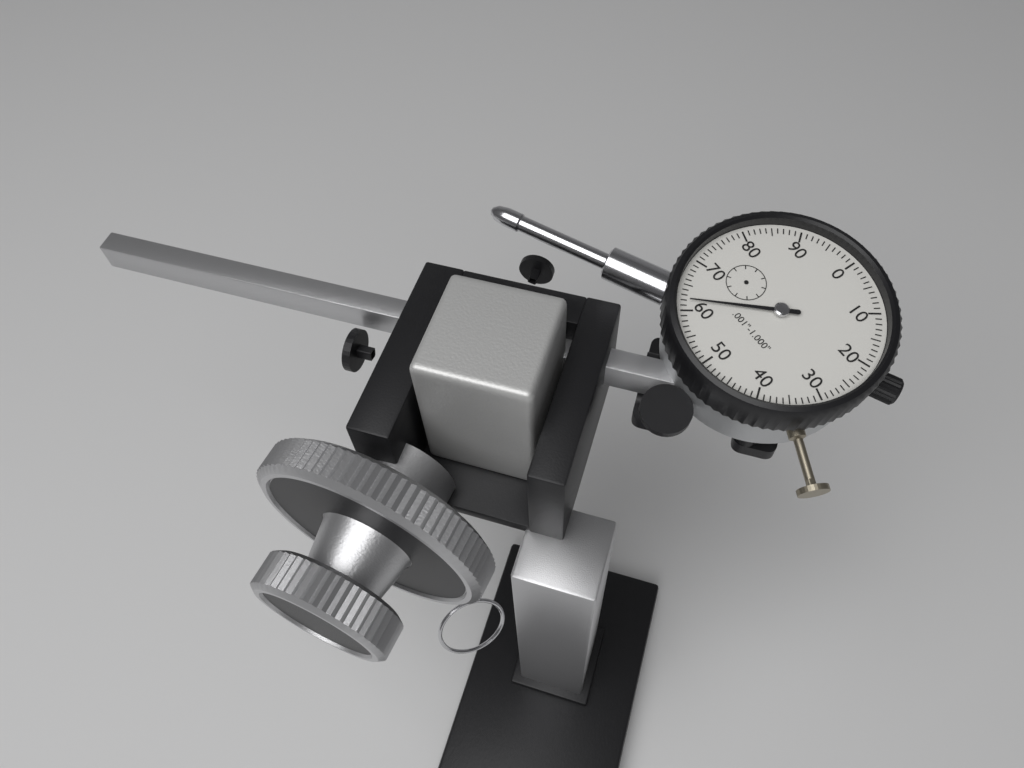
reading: 0.062 in
